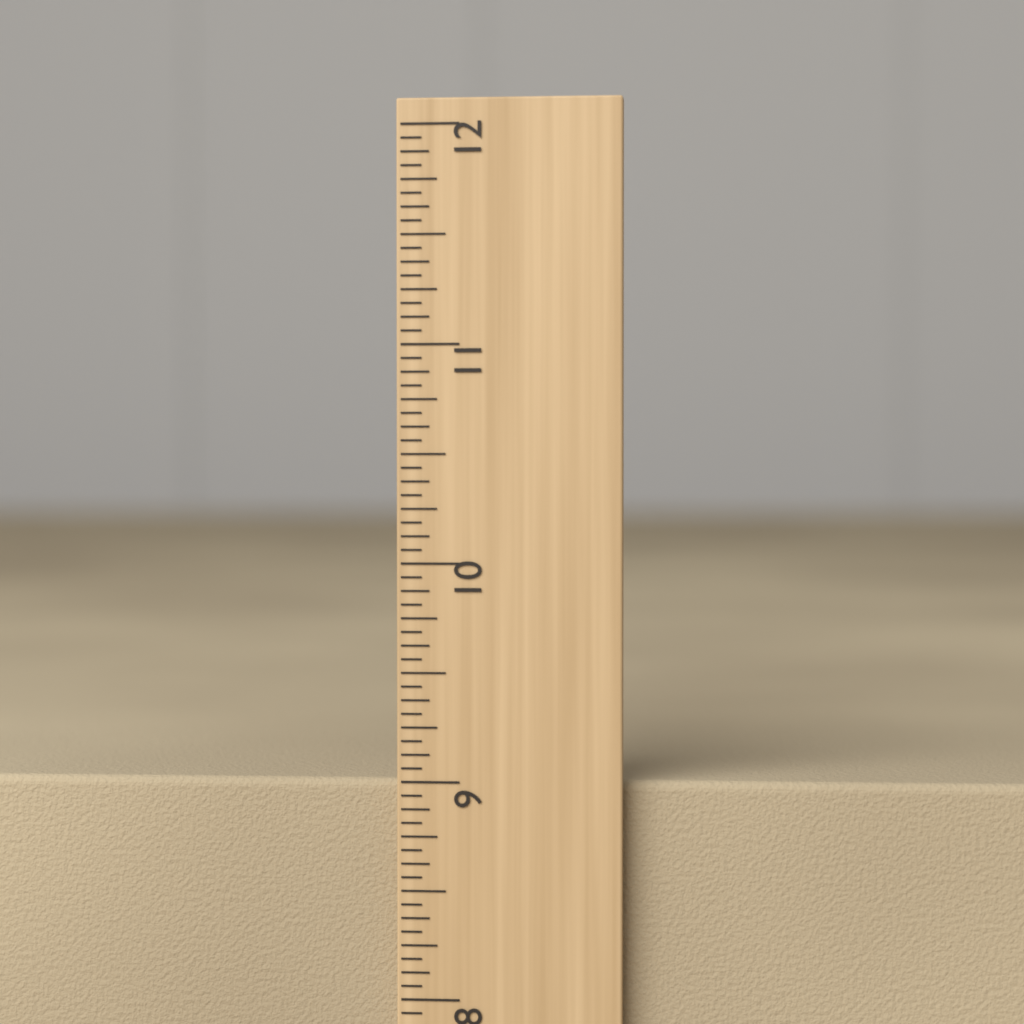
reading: 9.0000 inch
